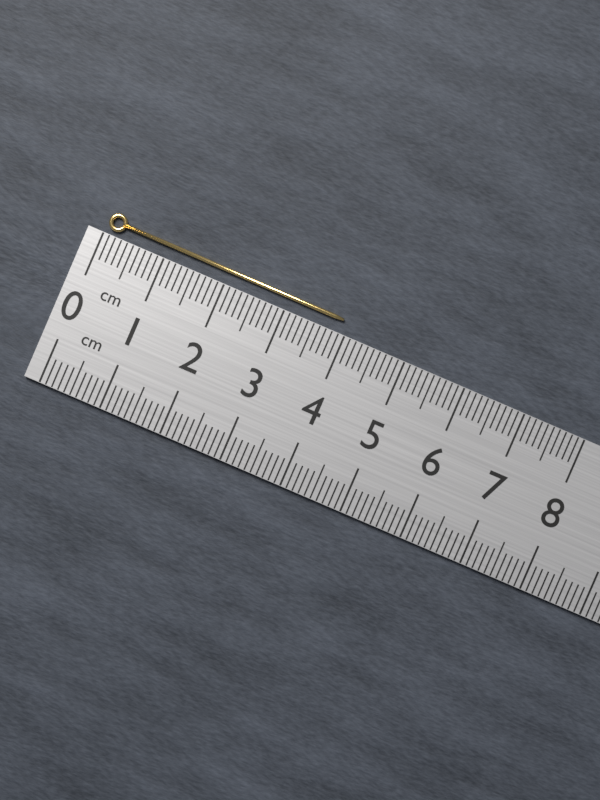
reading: 3.9 cm
